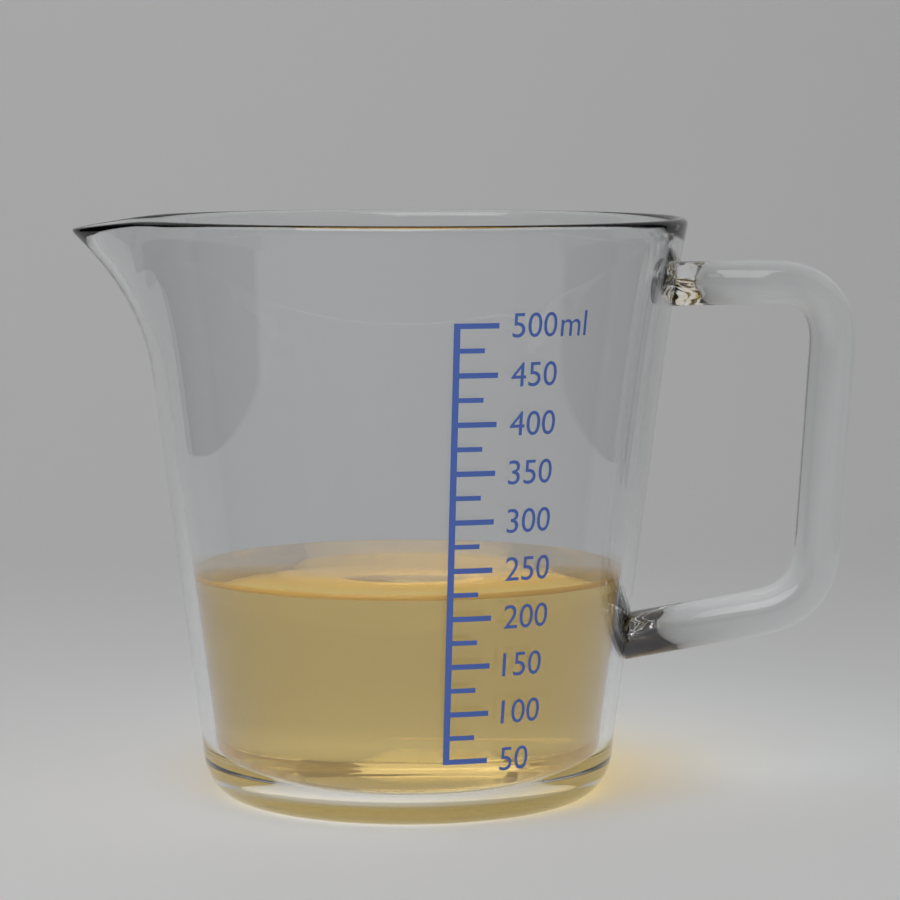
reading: 225 ml
